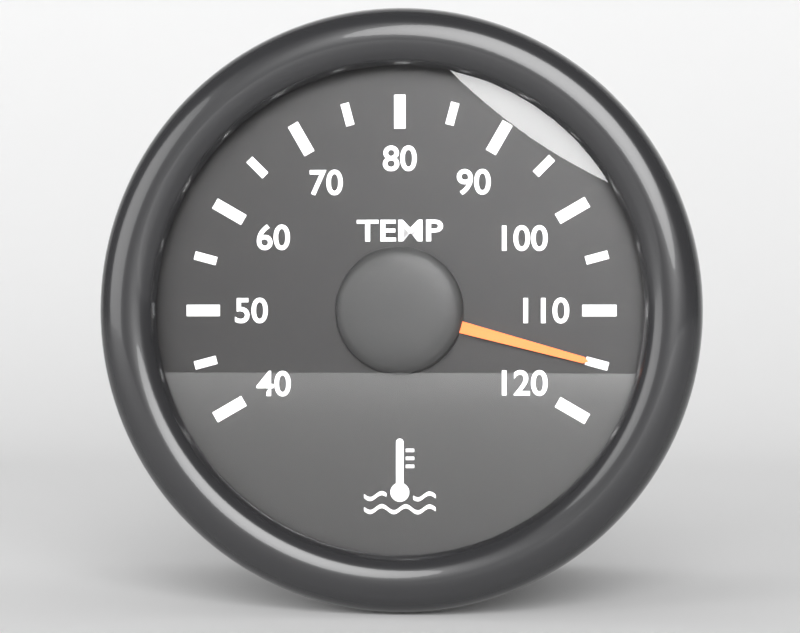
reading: 115 °C
